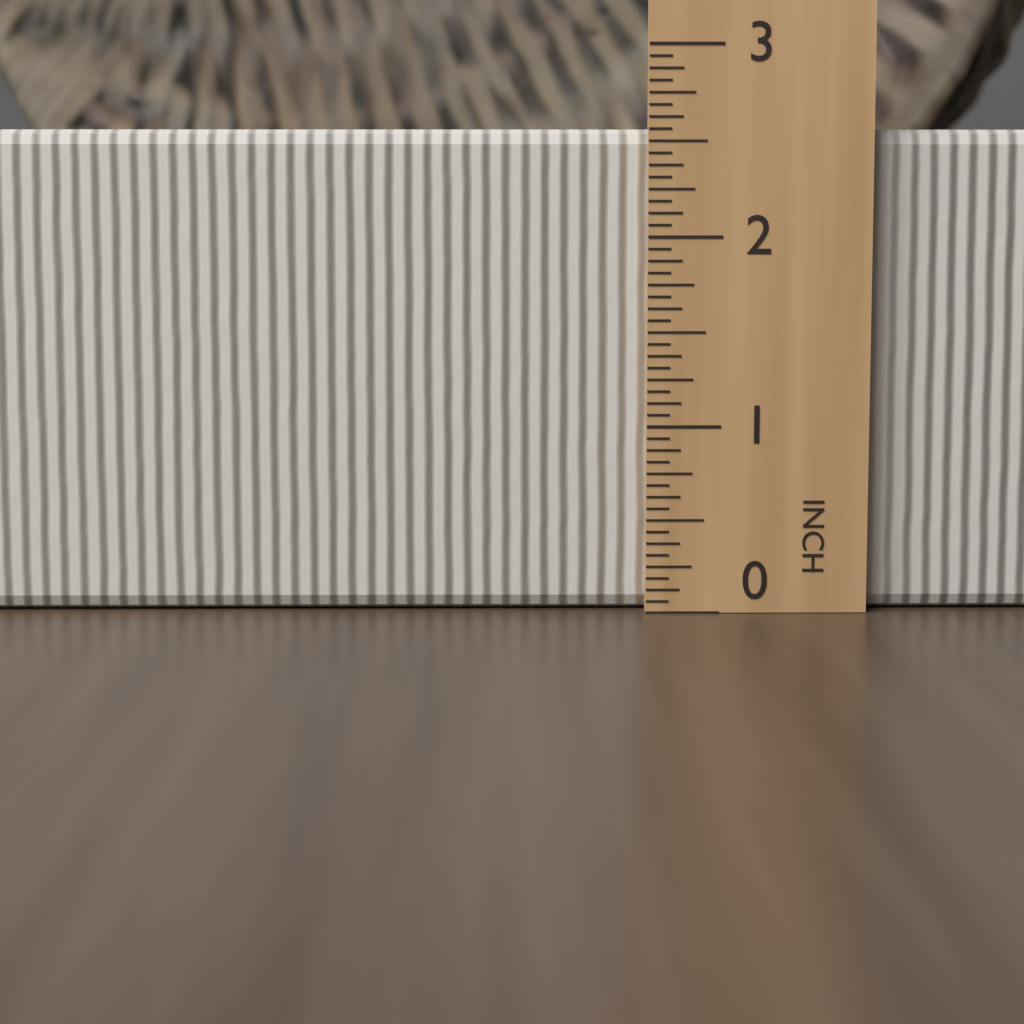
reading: 2.5625 in
